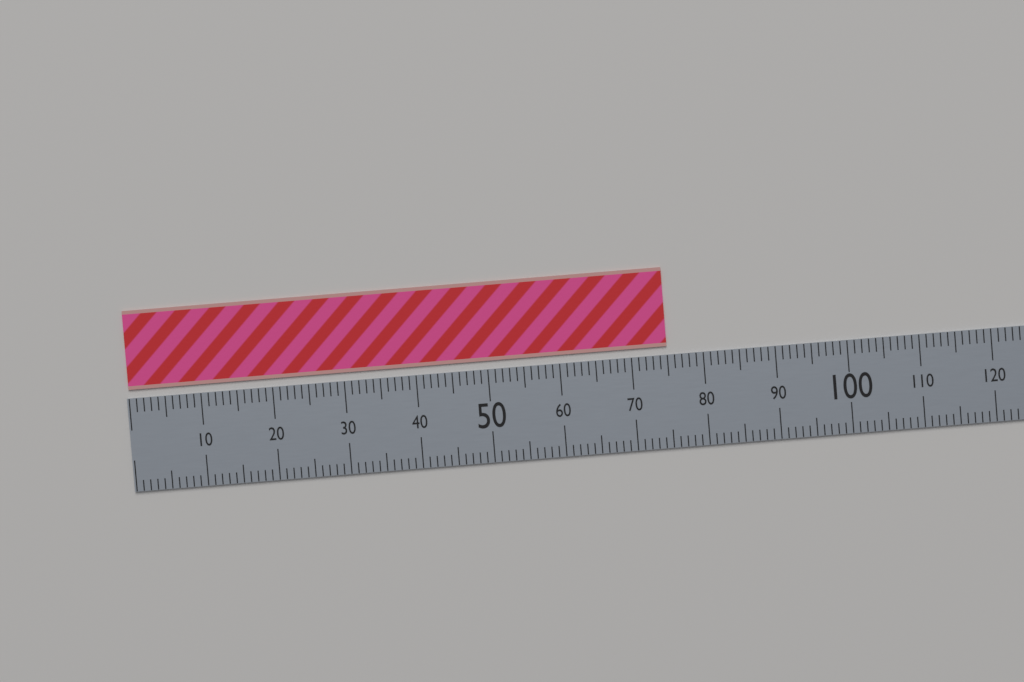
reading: 75 (no unit)
